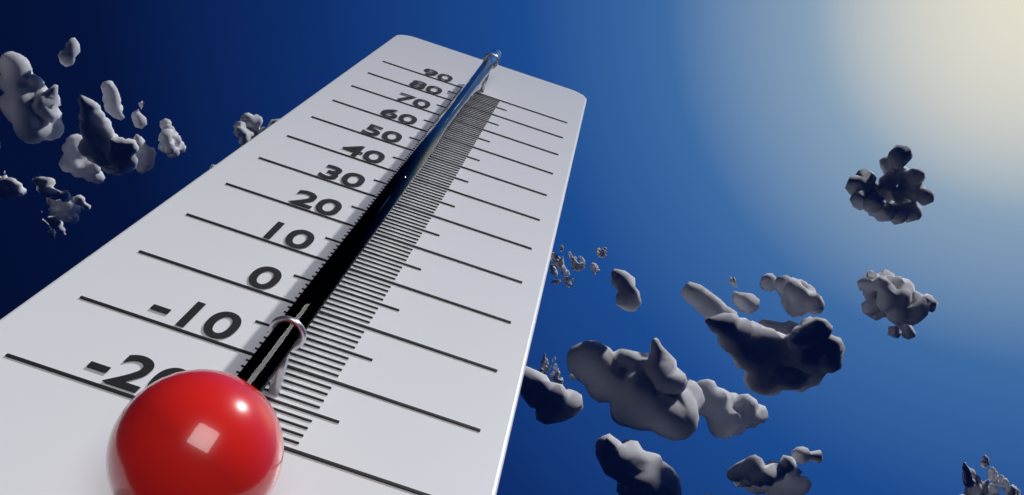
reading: -10 (no unit)
